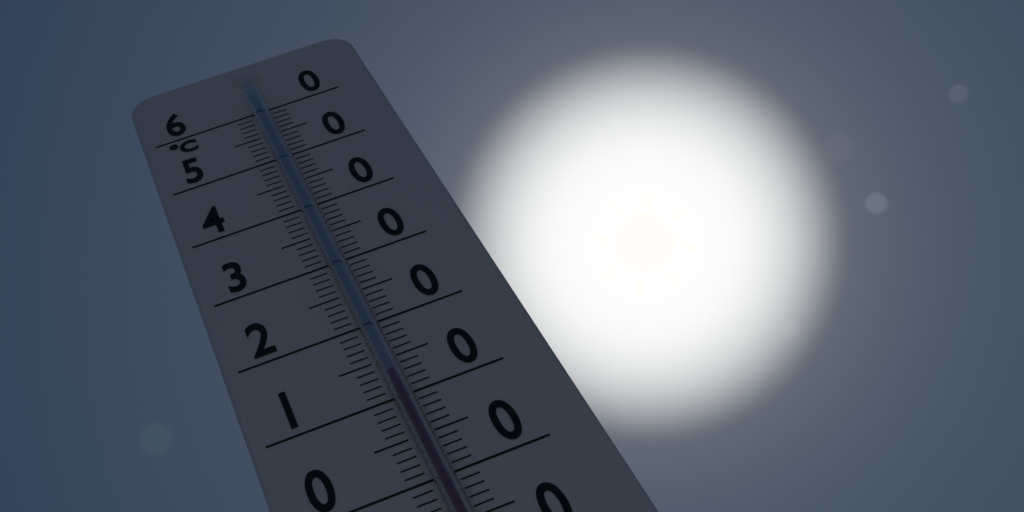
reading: 12 °C
